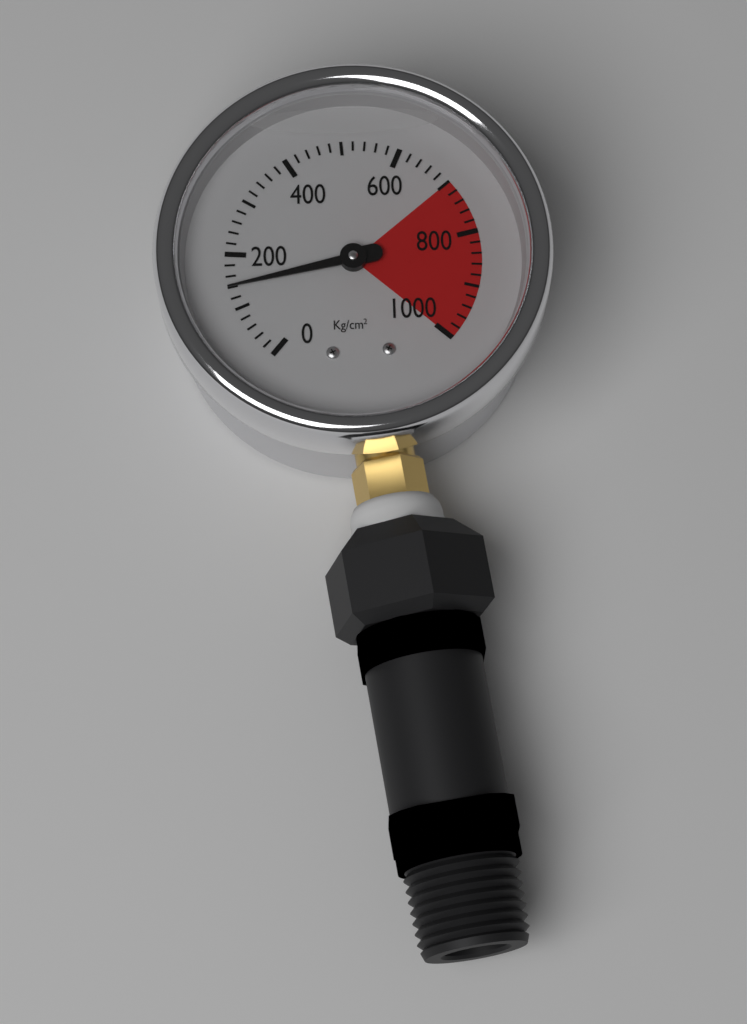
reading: 140 kg/cm²
